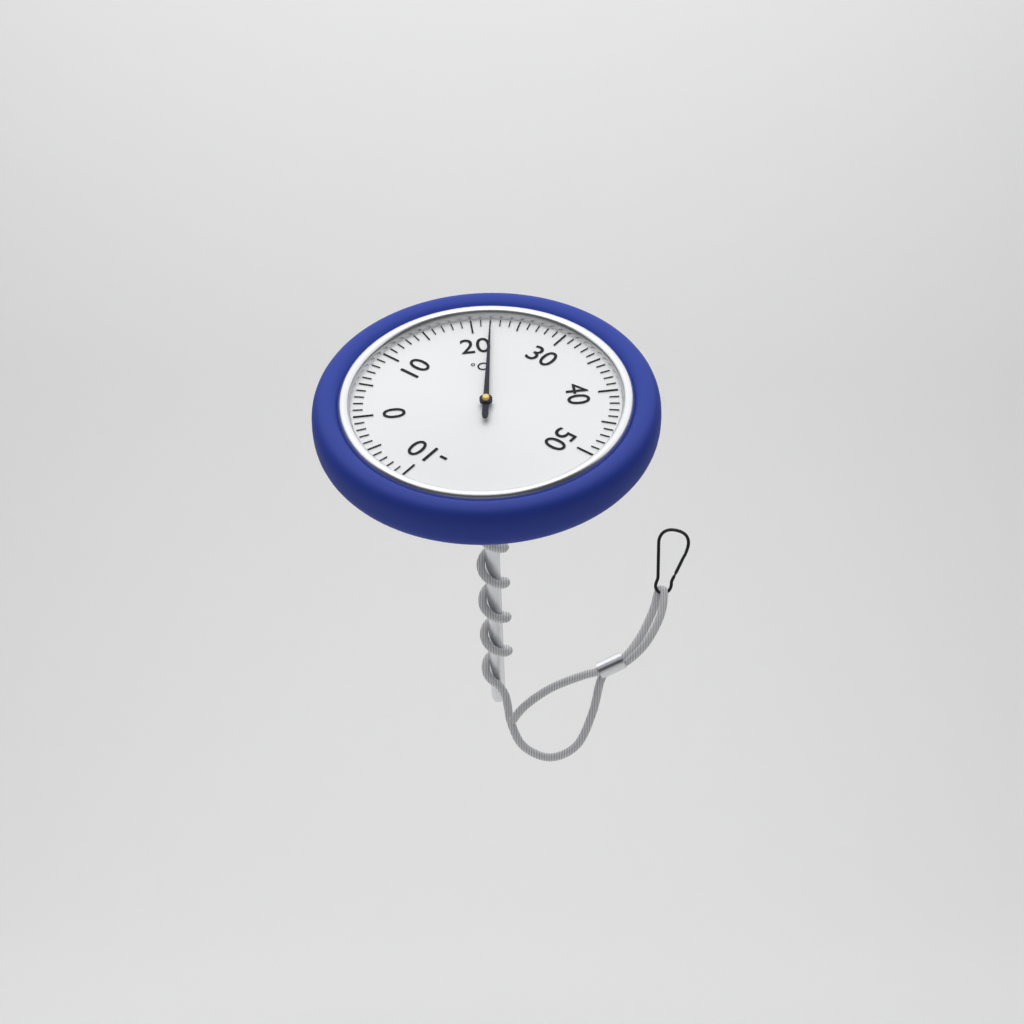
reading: 22 °C
